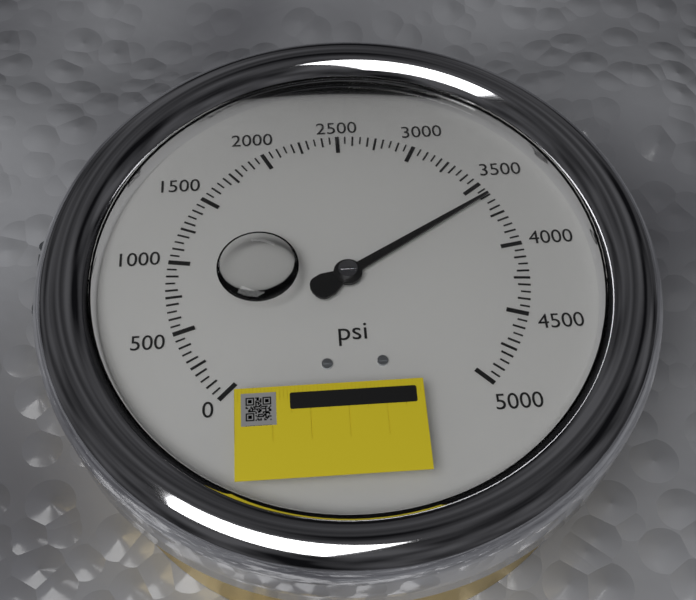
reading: 3600 psi
